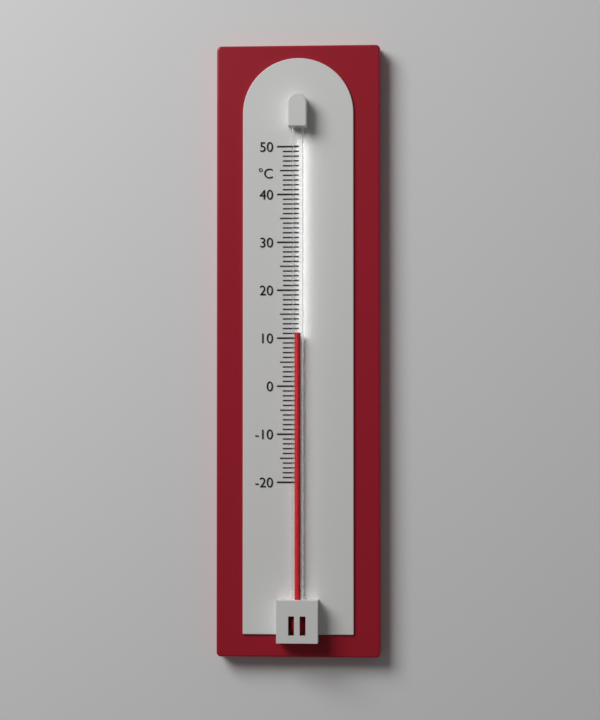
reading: 11 °C
